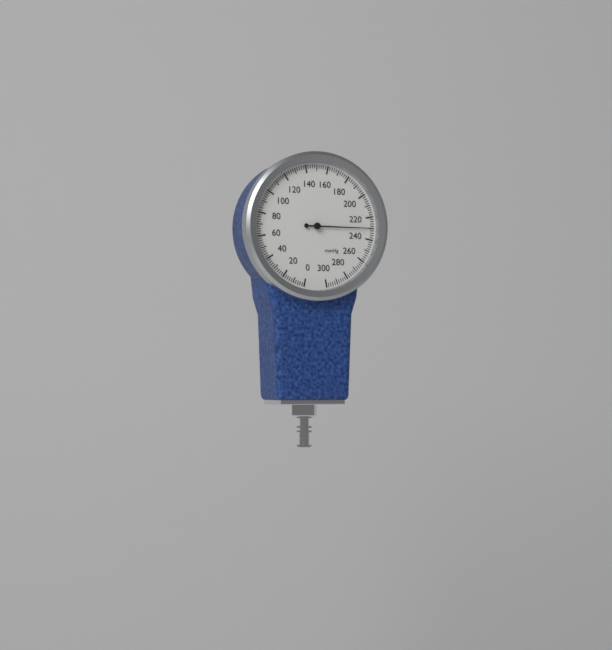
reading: 230 mmHg
